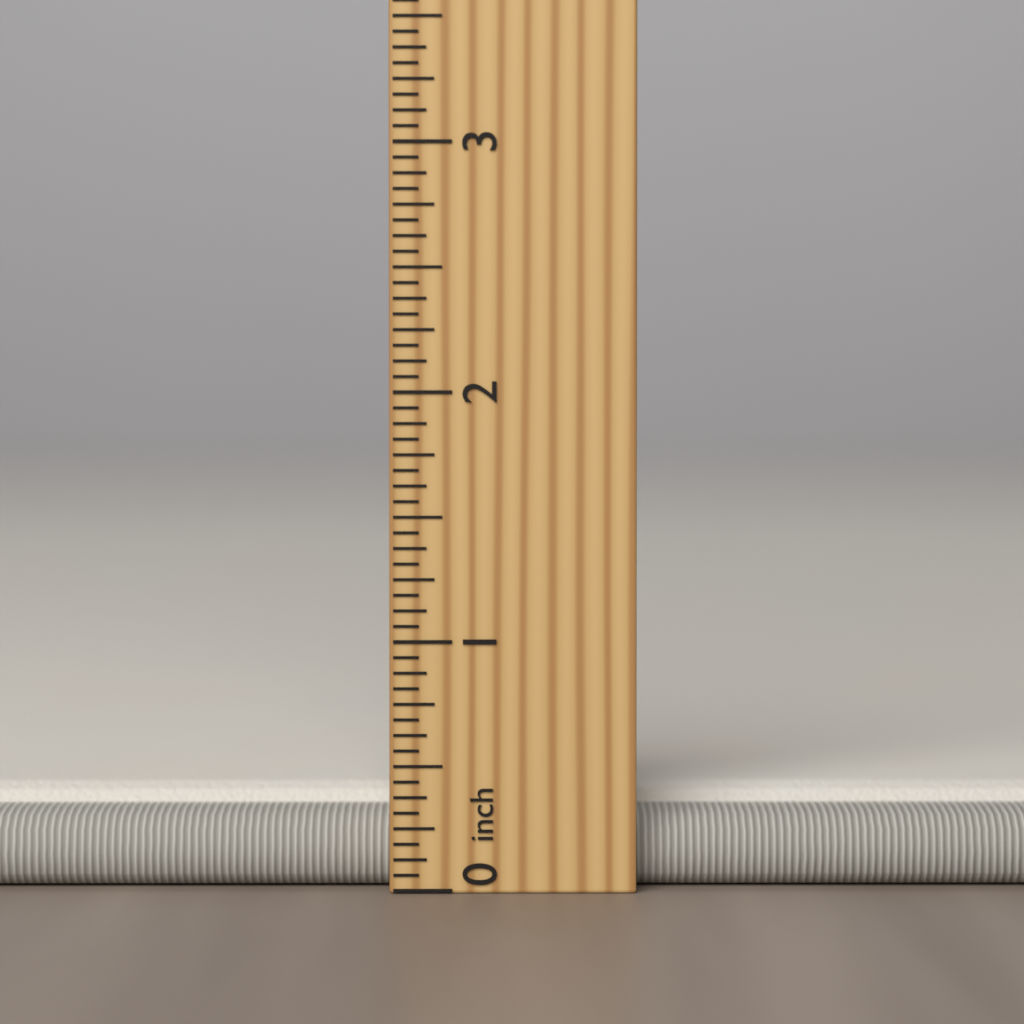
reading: 0.3750 inch
